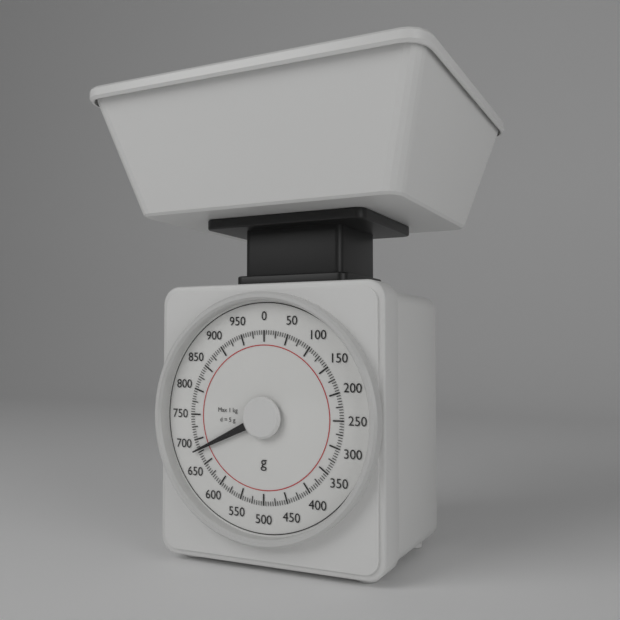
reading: 680 g
